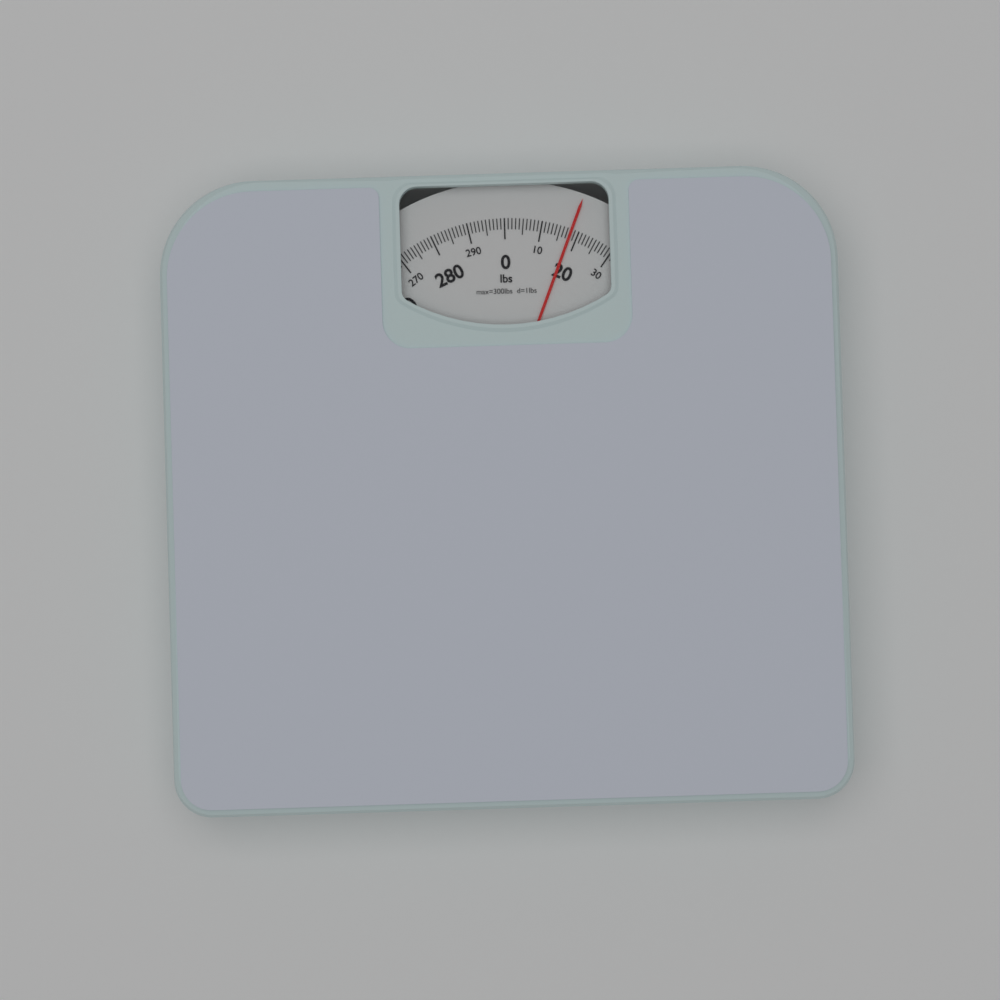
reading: 18 lbs
